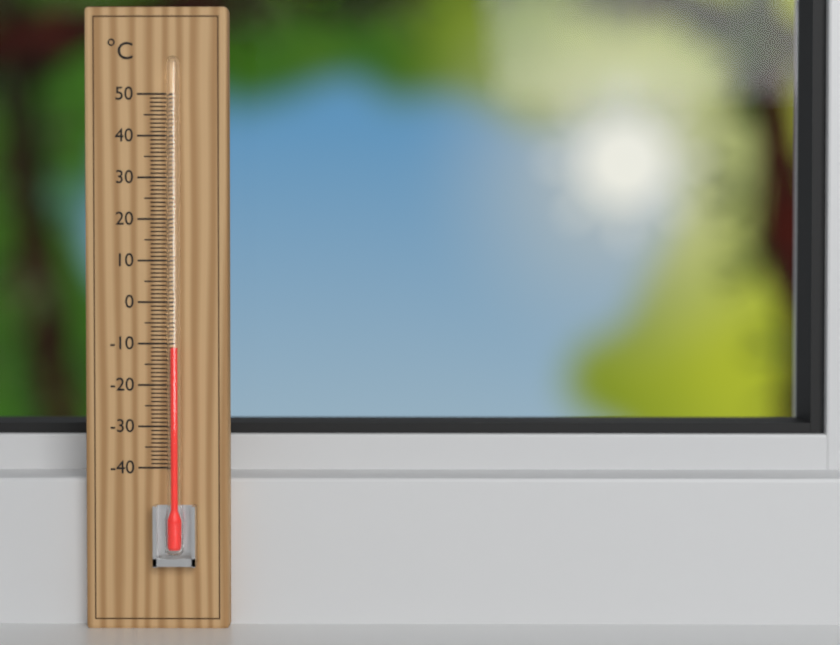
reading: -11 °C
